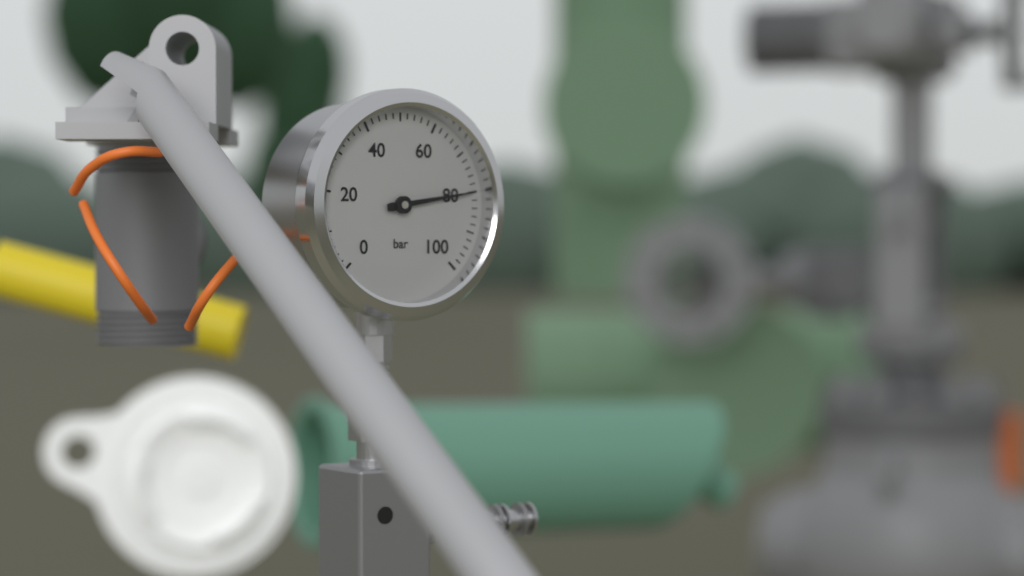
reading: 80 bar
